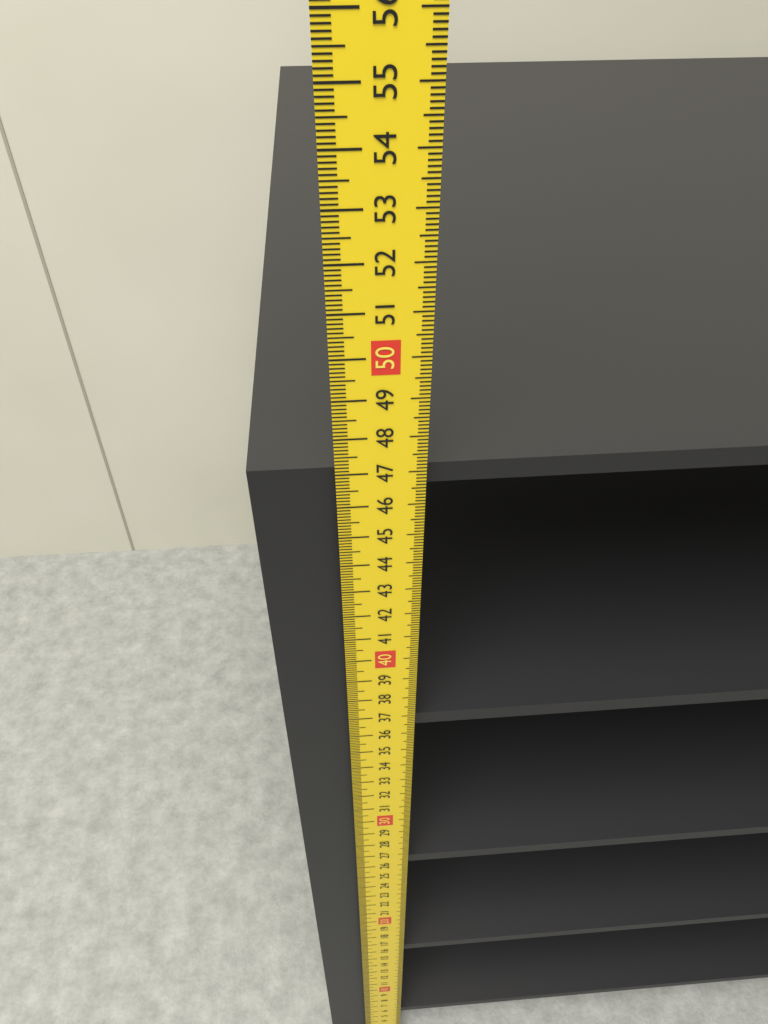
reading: 46.9 cm
